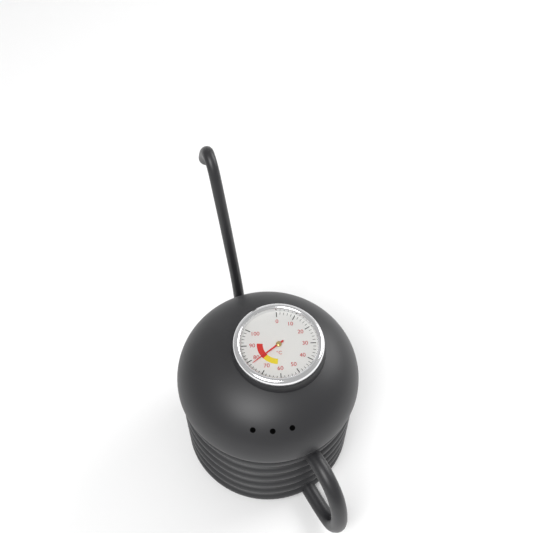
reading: 78 °C
